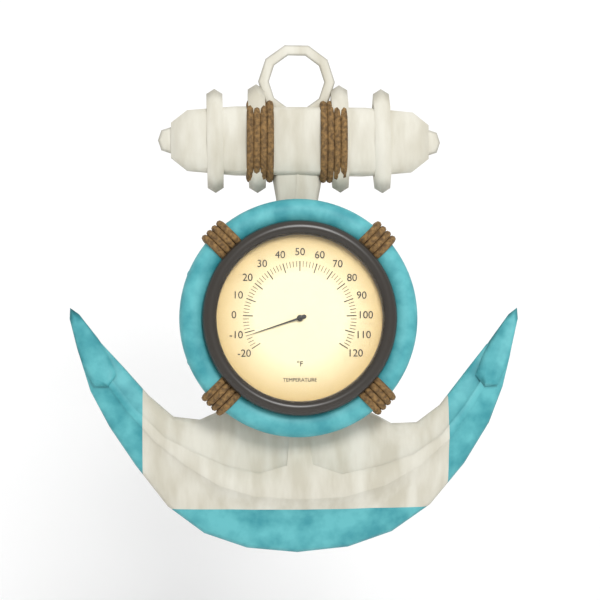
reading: -12 °F
